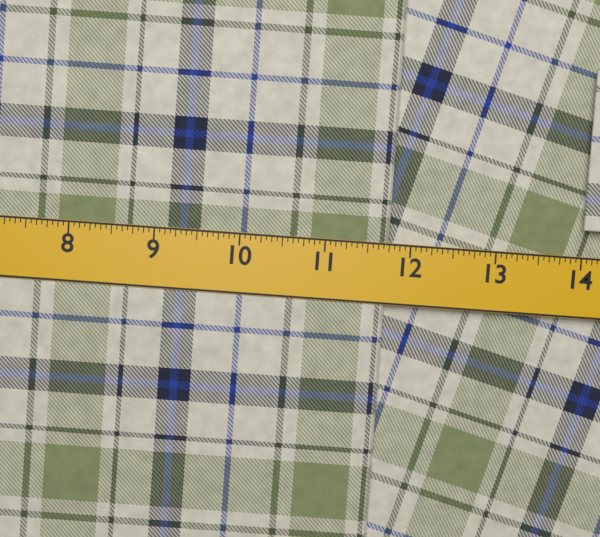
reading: 11.7500 in
